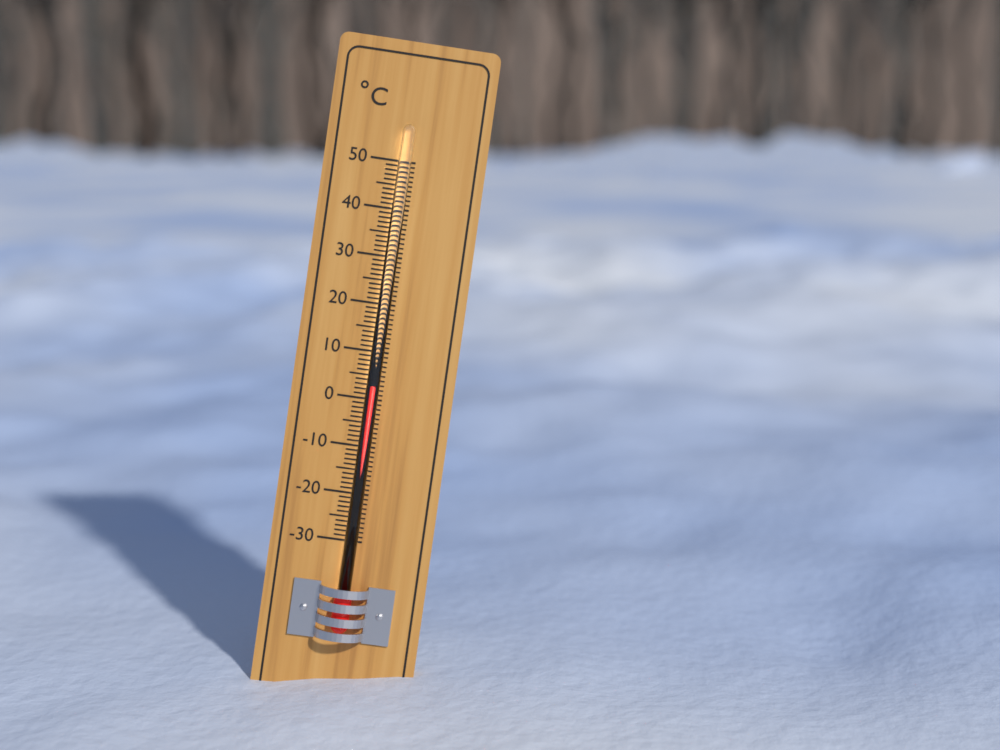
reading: 3 °C
